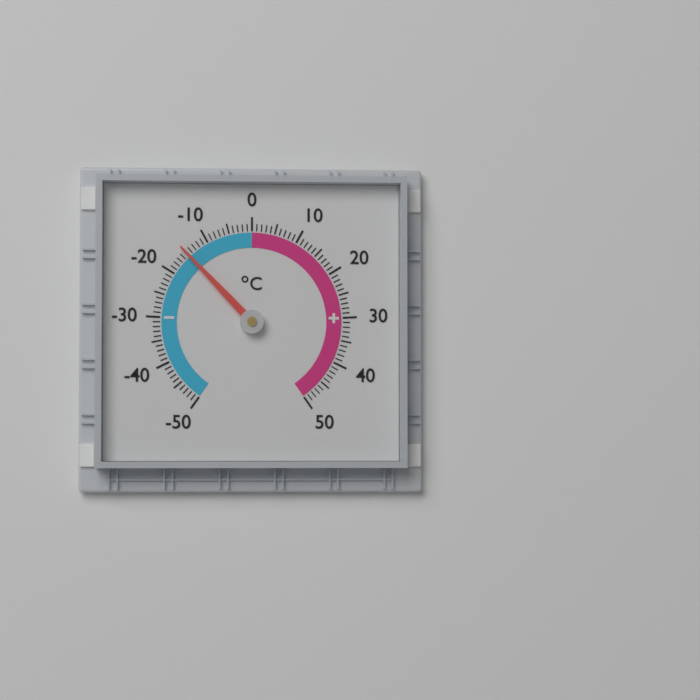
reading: -15 °C
